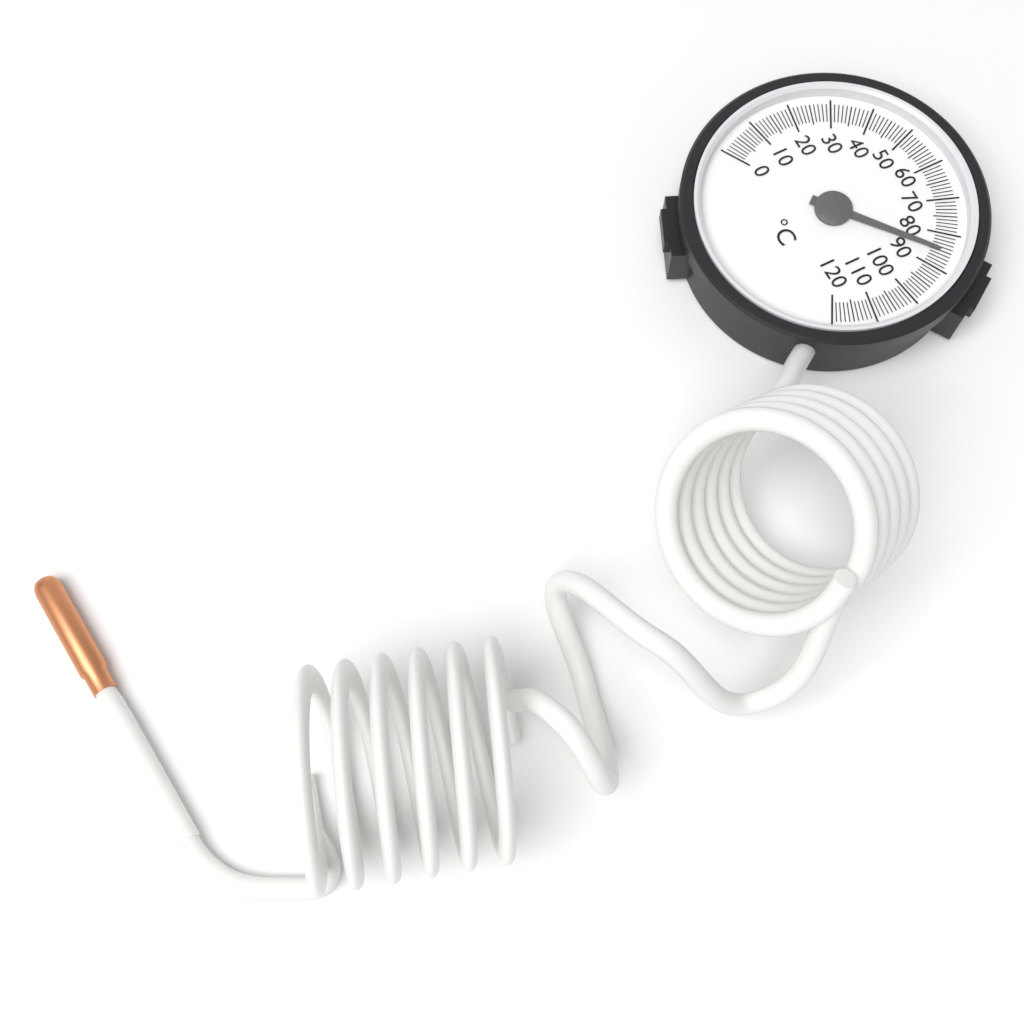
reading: 85 °C
